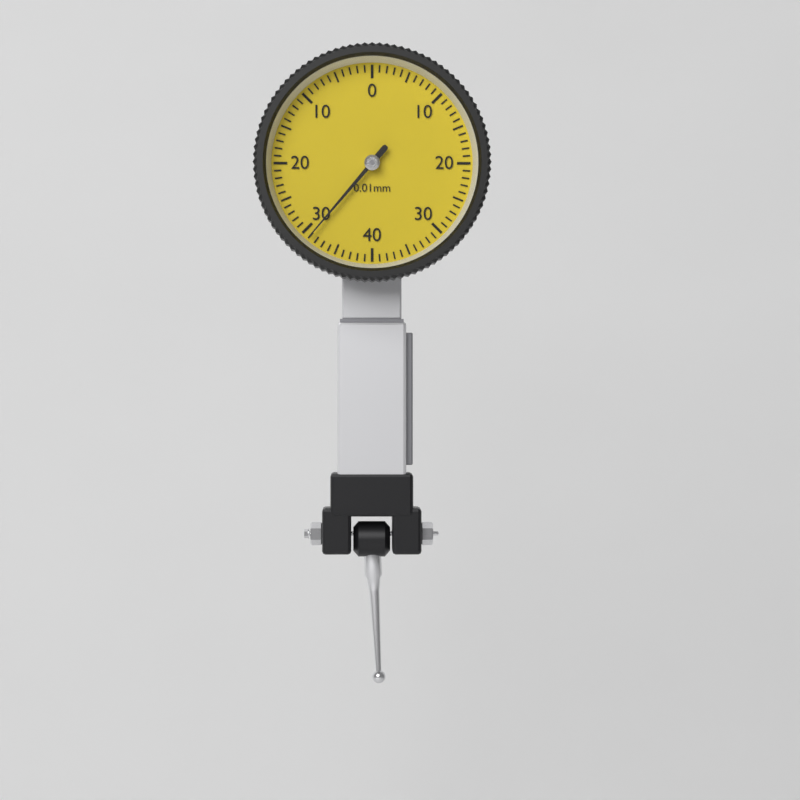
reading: 0.31 mm
